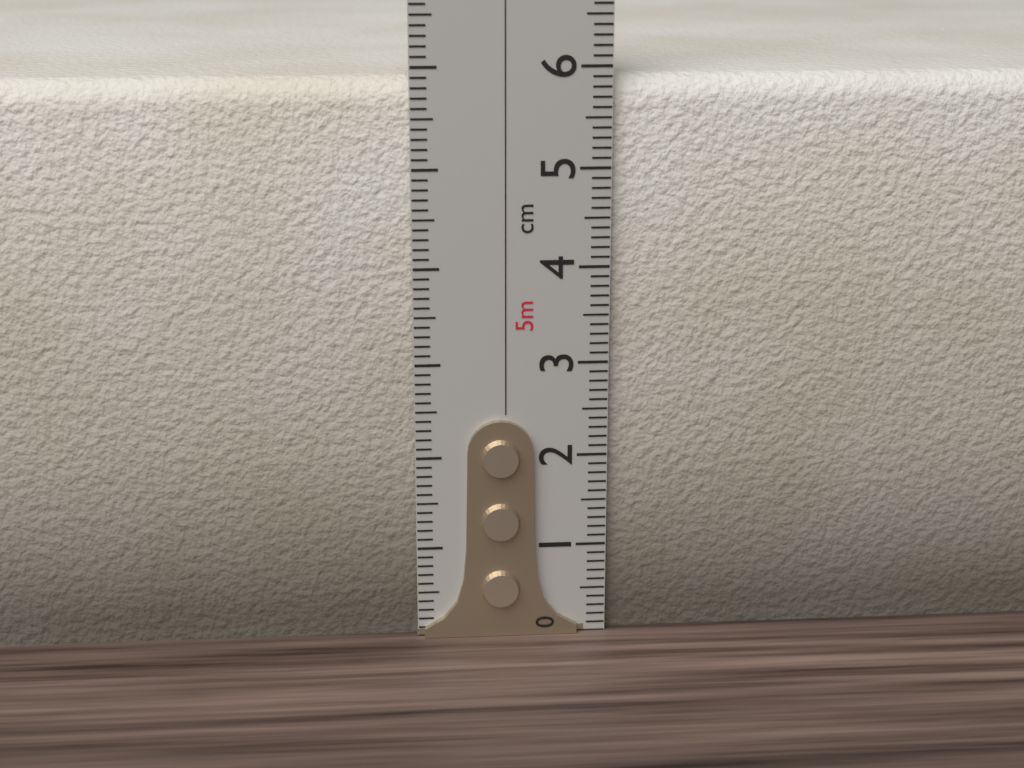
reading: 5.9 cm
